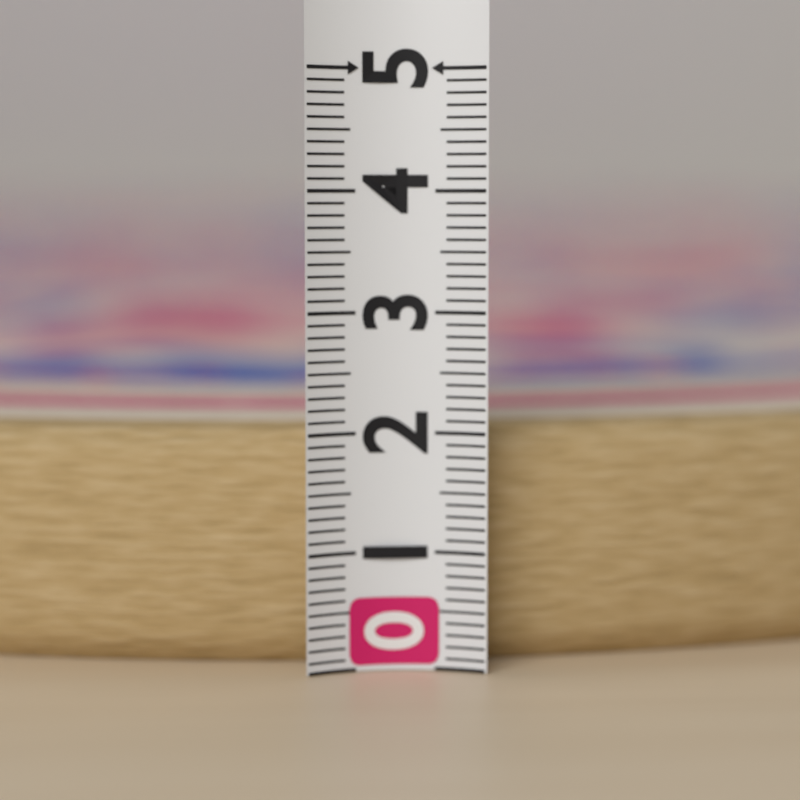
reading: 2.0 (no unit)
